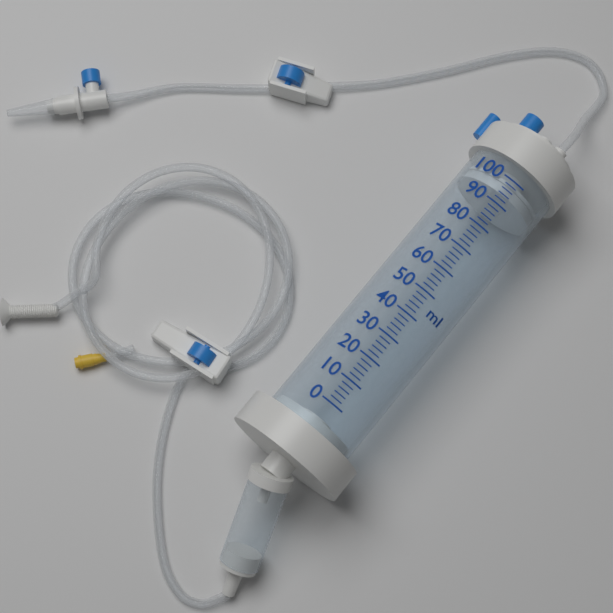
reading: 94 ml
